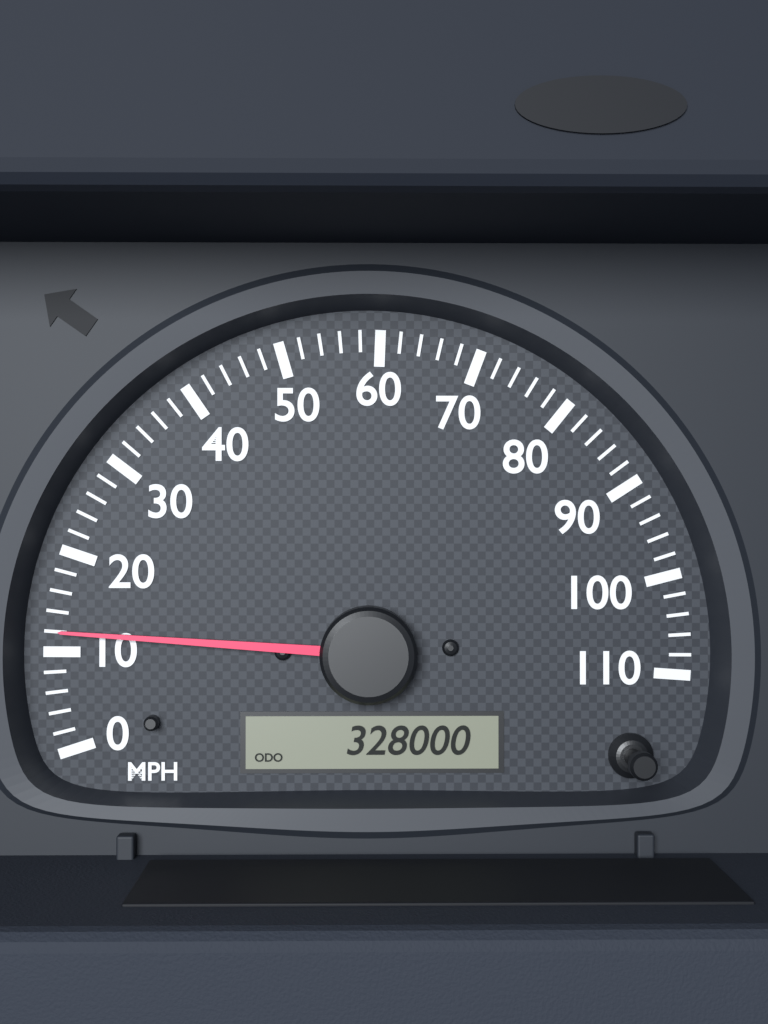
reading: 12 MPH
